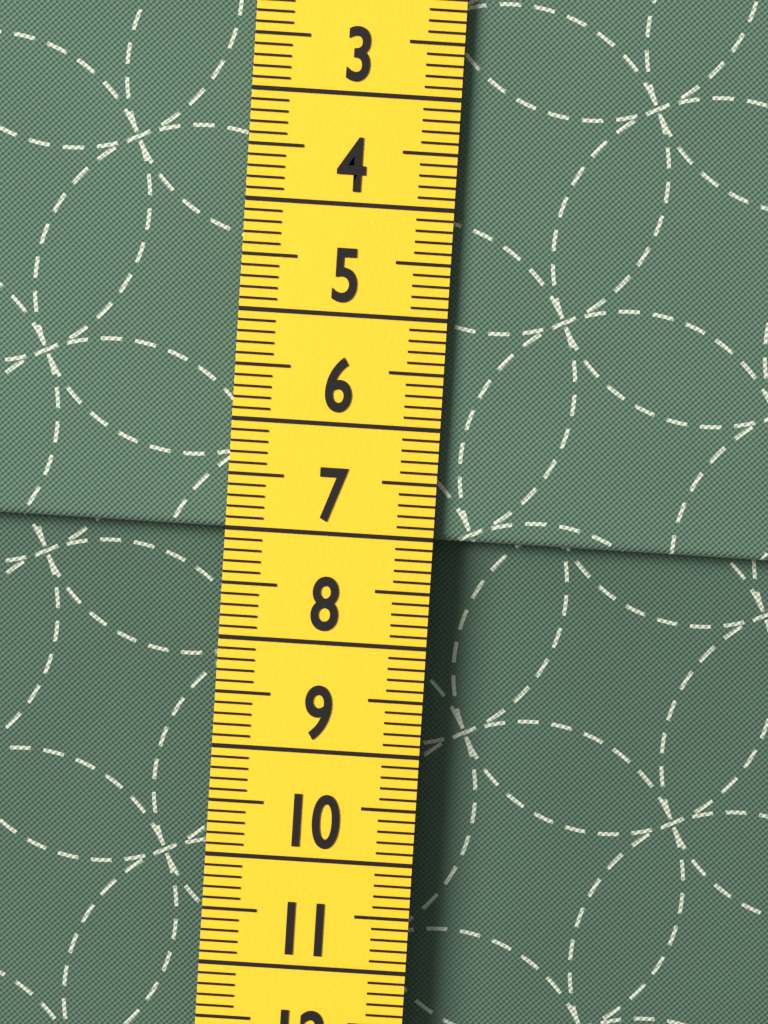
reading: 7.0 cm
